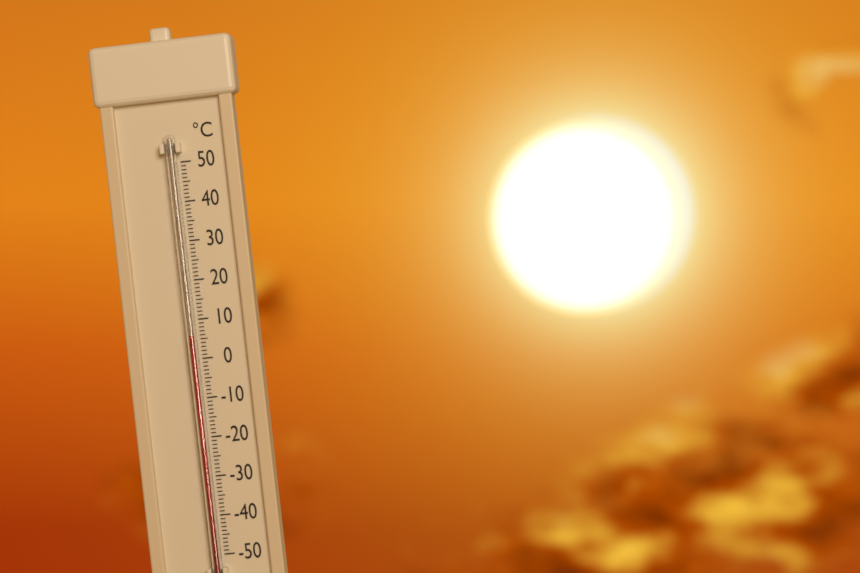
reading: 6 °C
